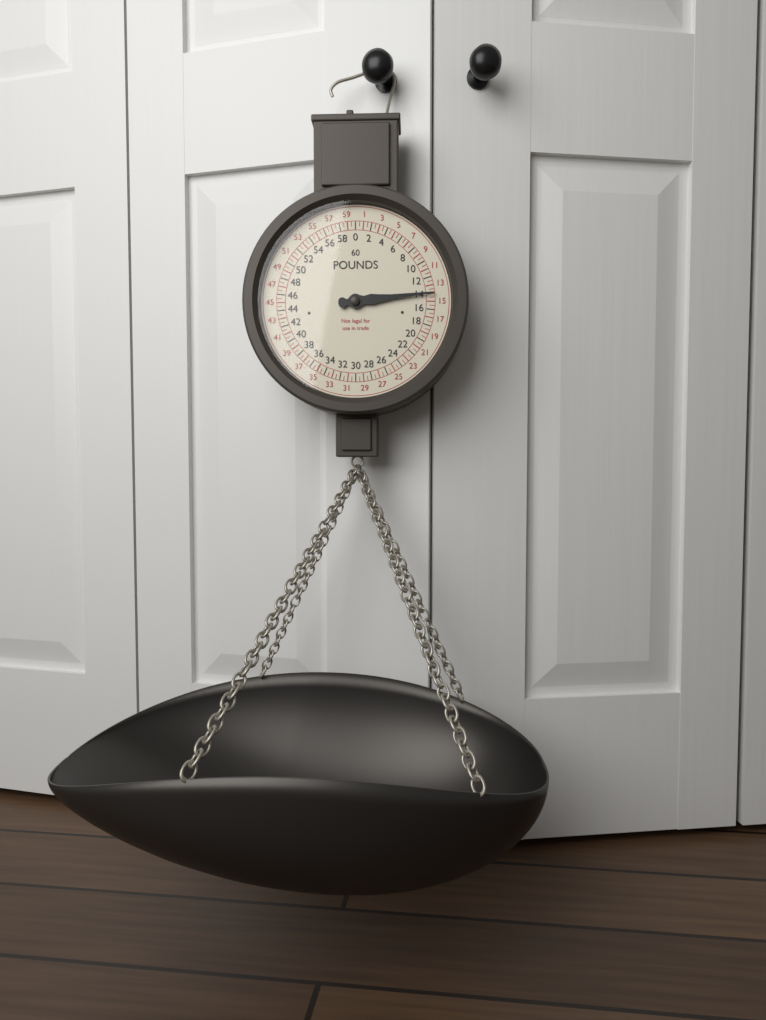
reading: 14.0 lb
